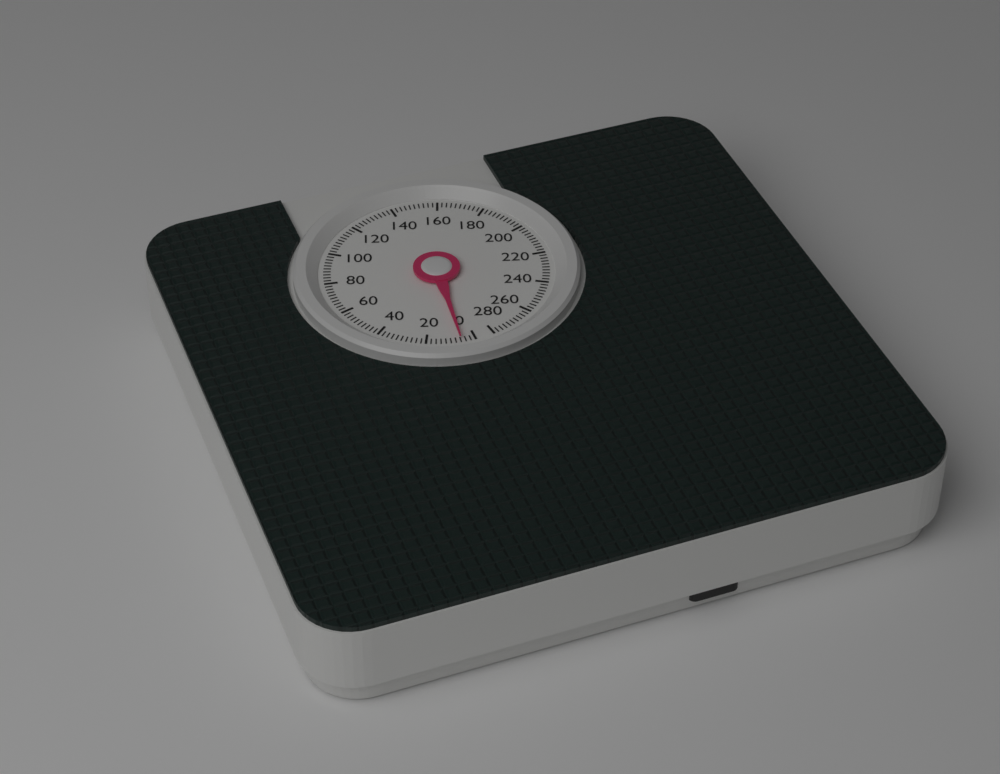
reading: 6 (no unit)
